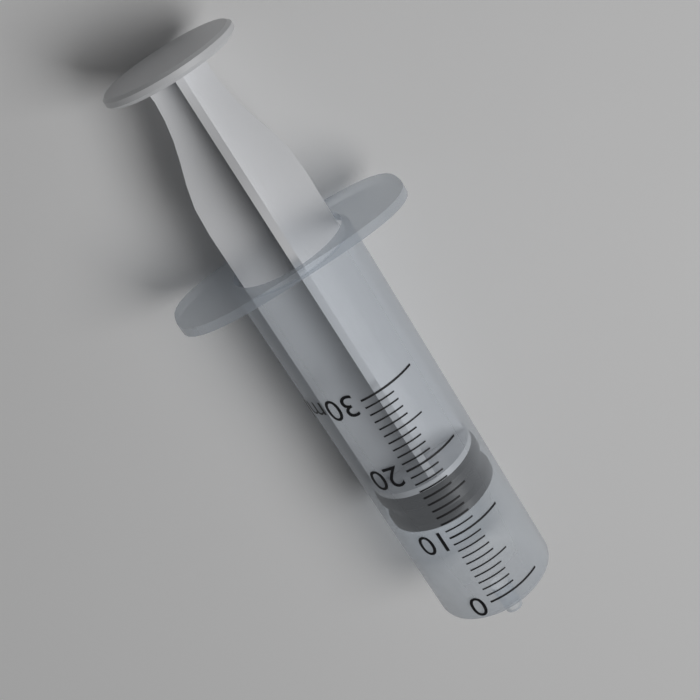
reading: 11 ml
